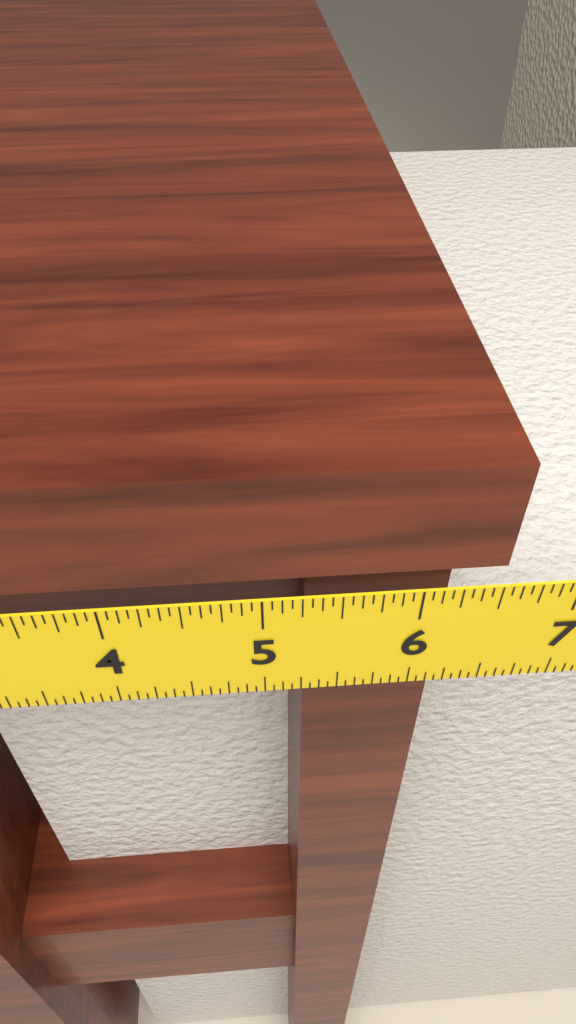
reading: 6.5000 in
